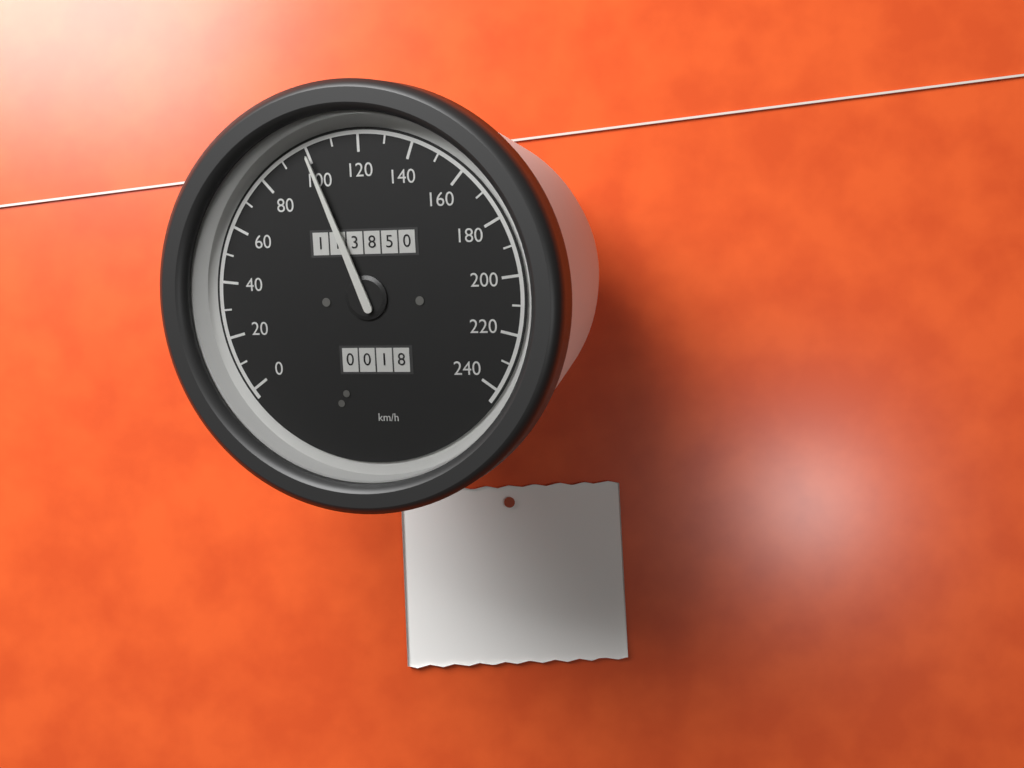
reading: 100 km/h
